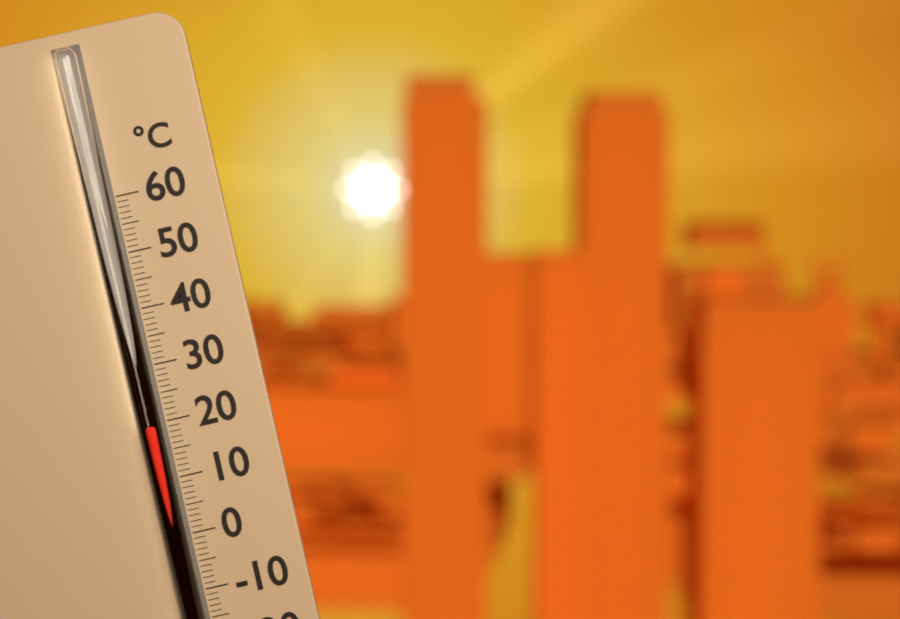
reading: 20 °C
